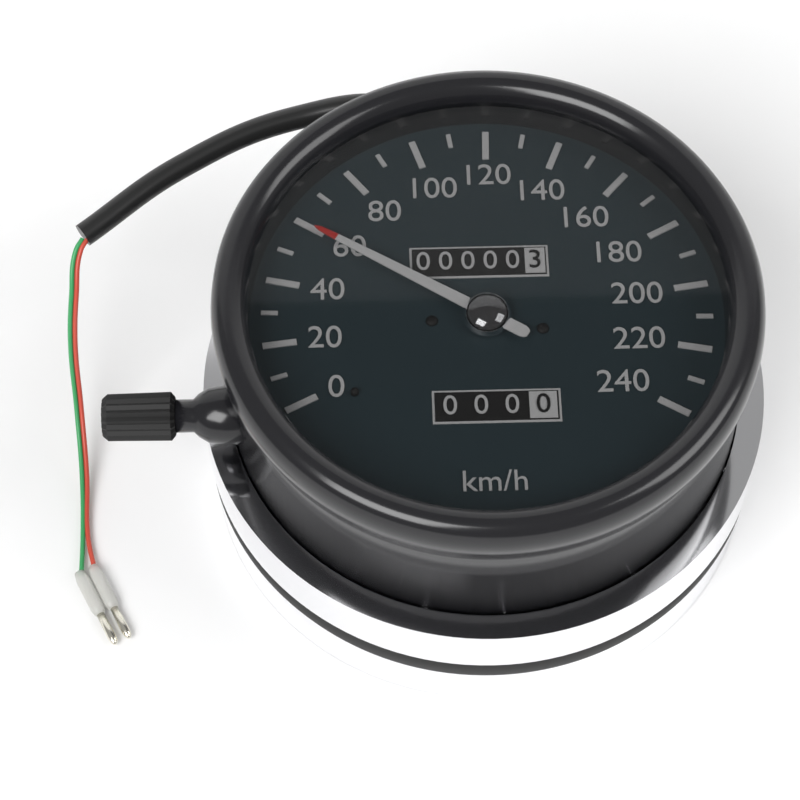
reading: 60 km/h
